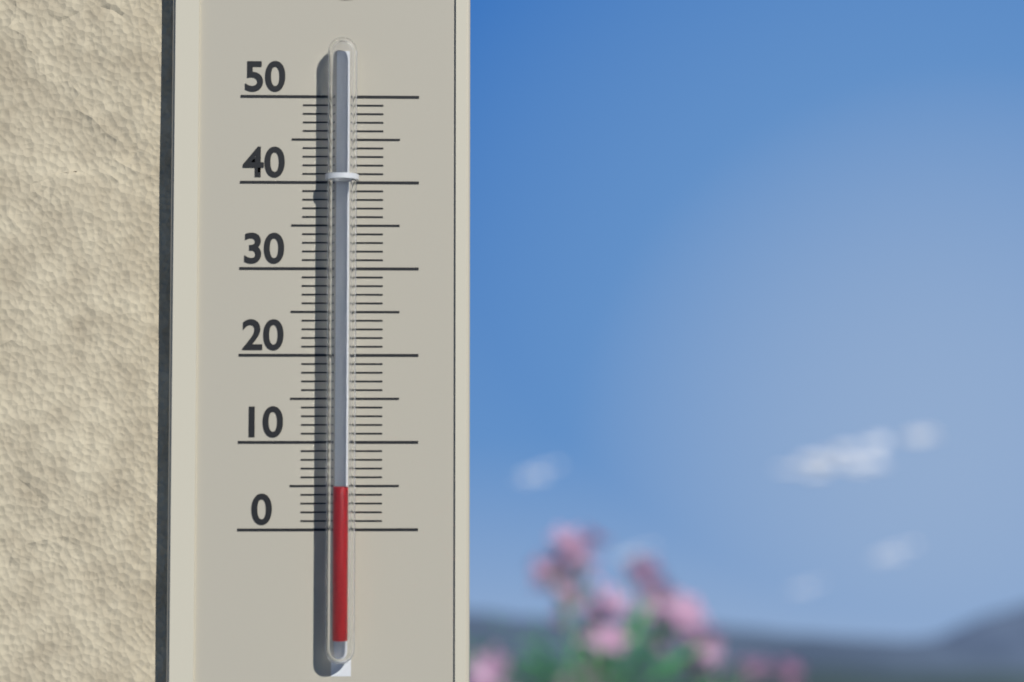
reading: 5 °C
